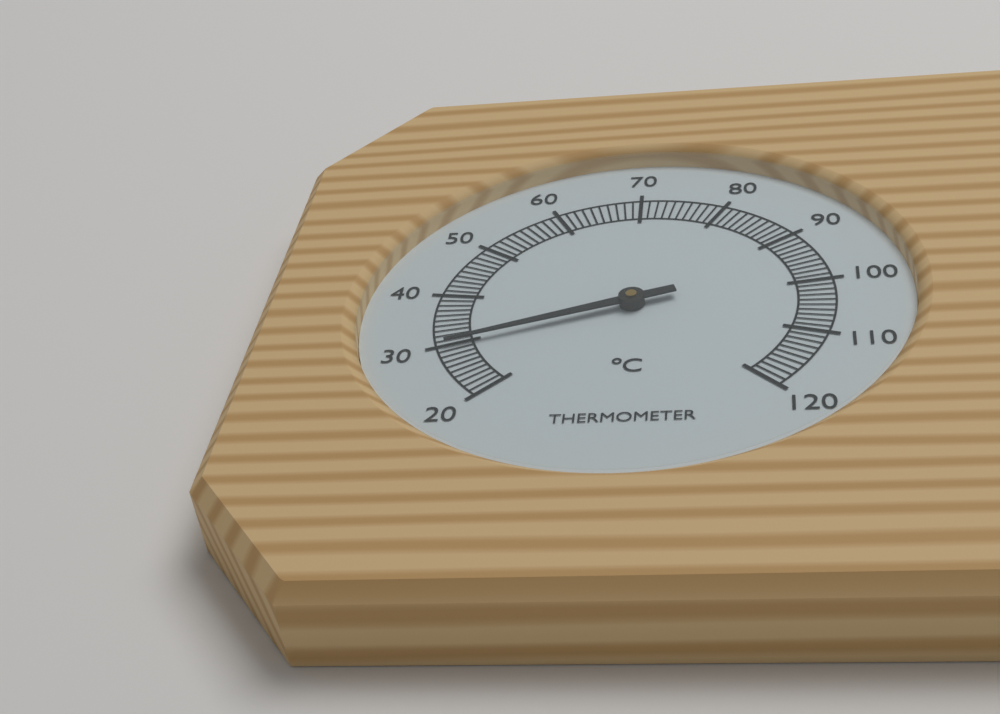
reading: 30 °C
